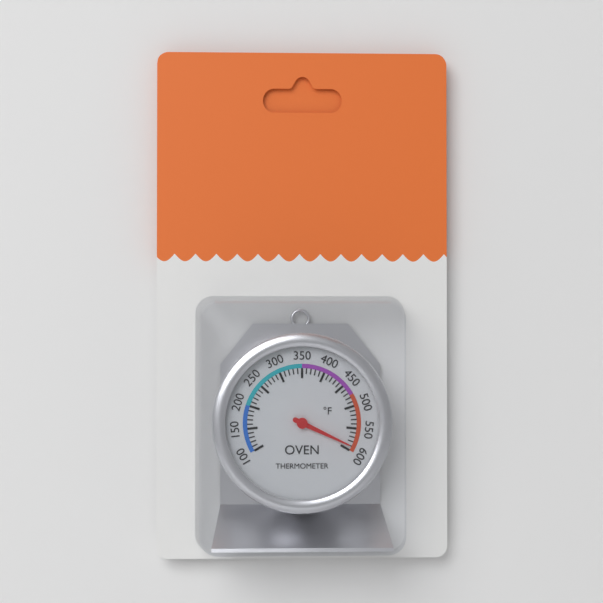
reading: 590 °F
